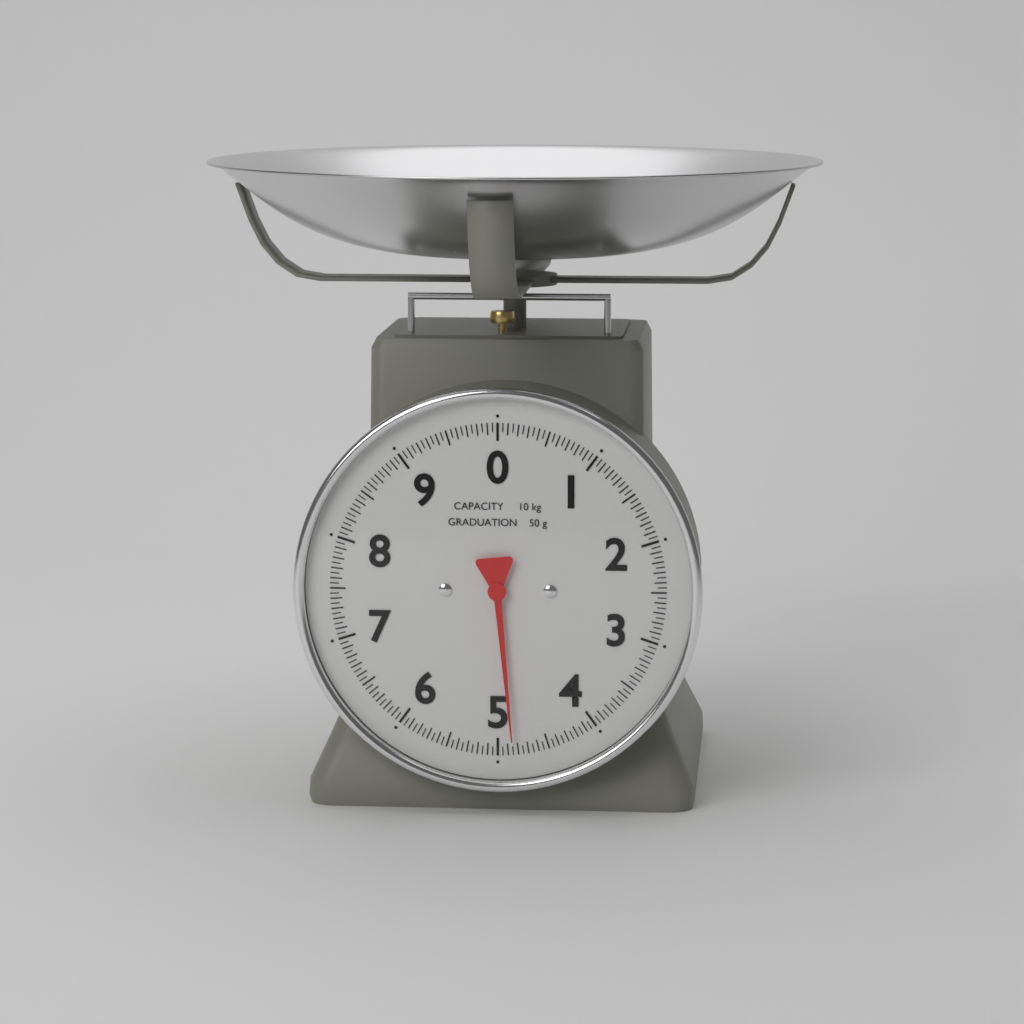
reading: 4.85 kg
